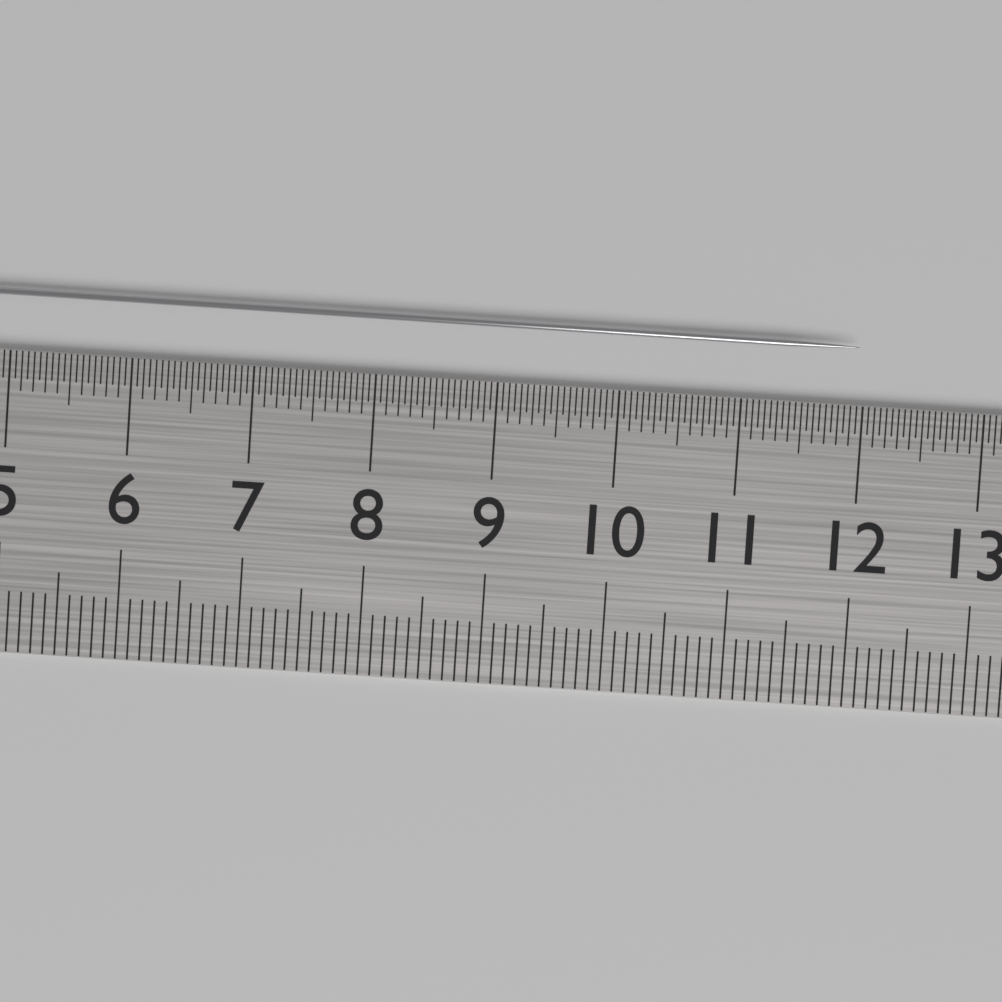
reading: 11.95 cm
